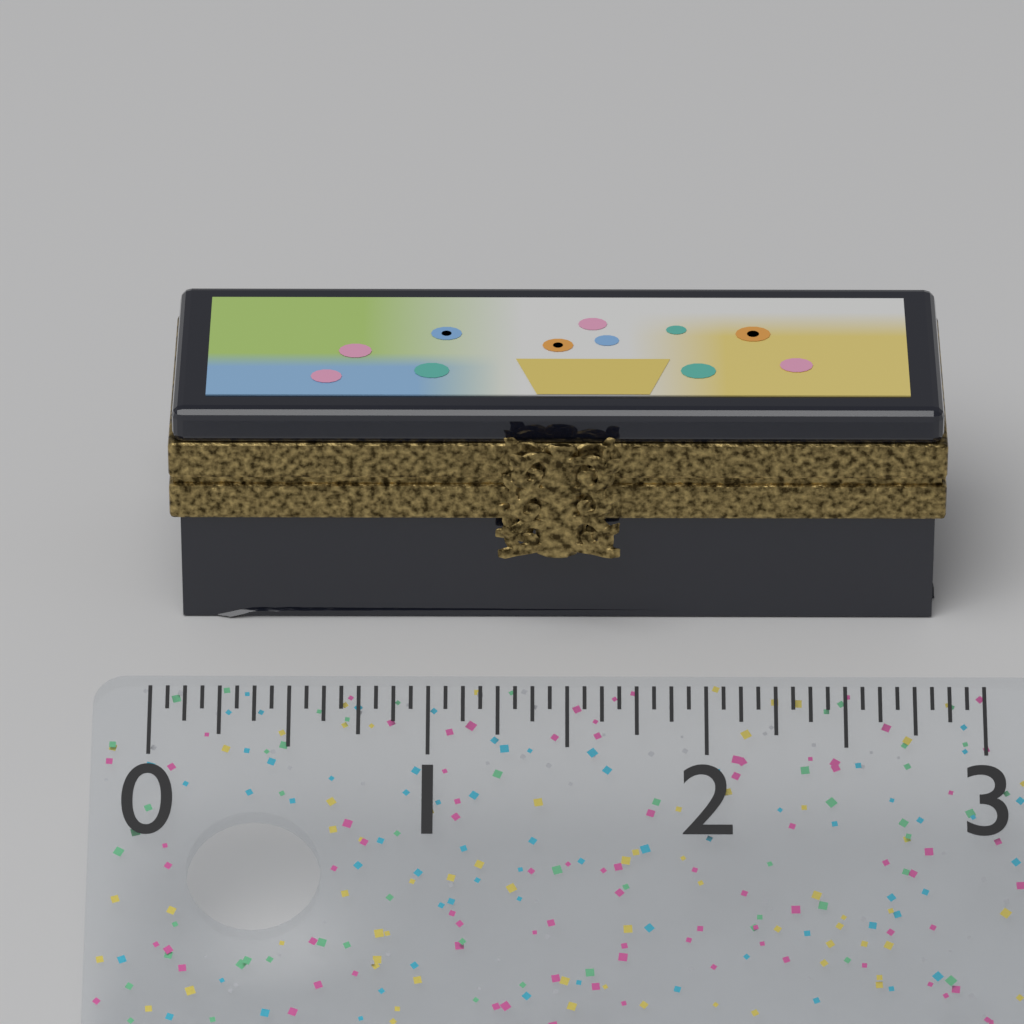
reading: 2.9375 (no unit)
